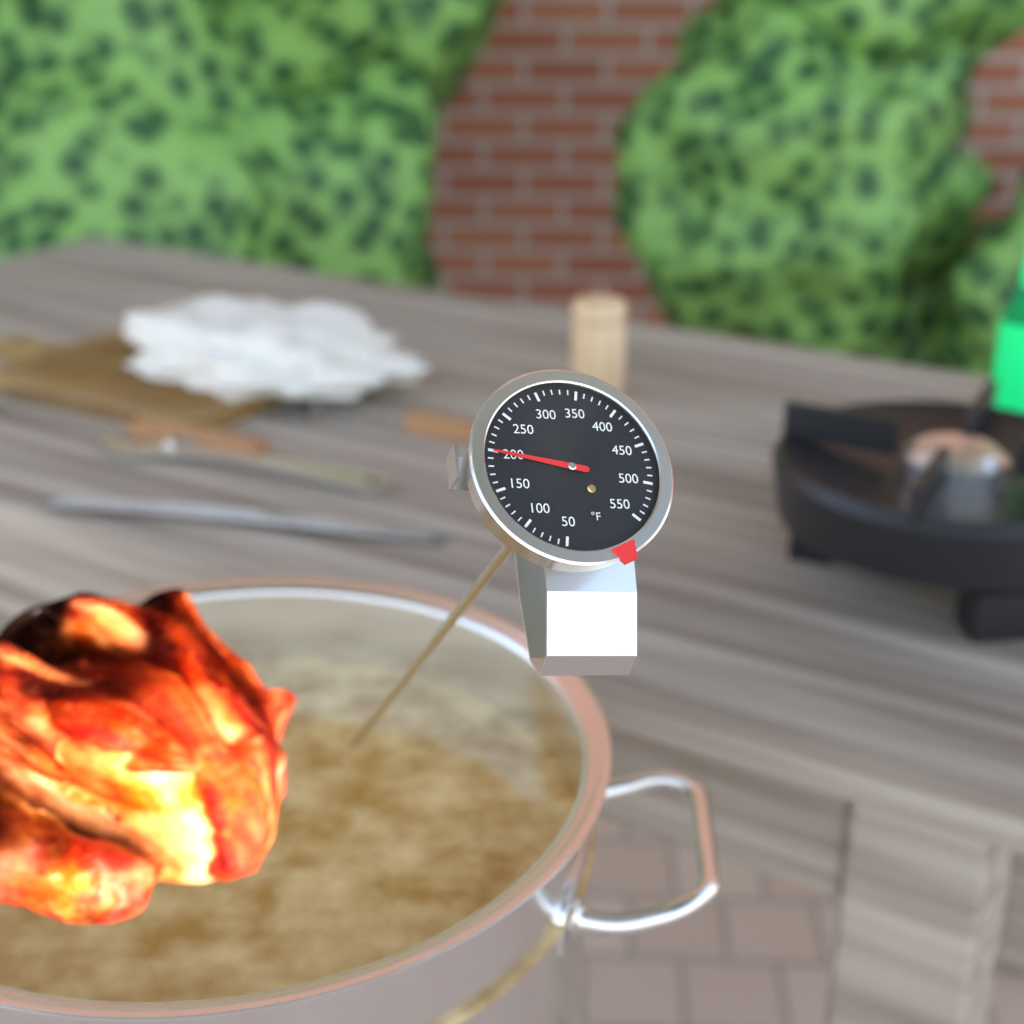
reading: 200 °F
